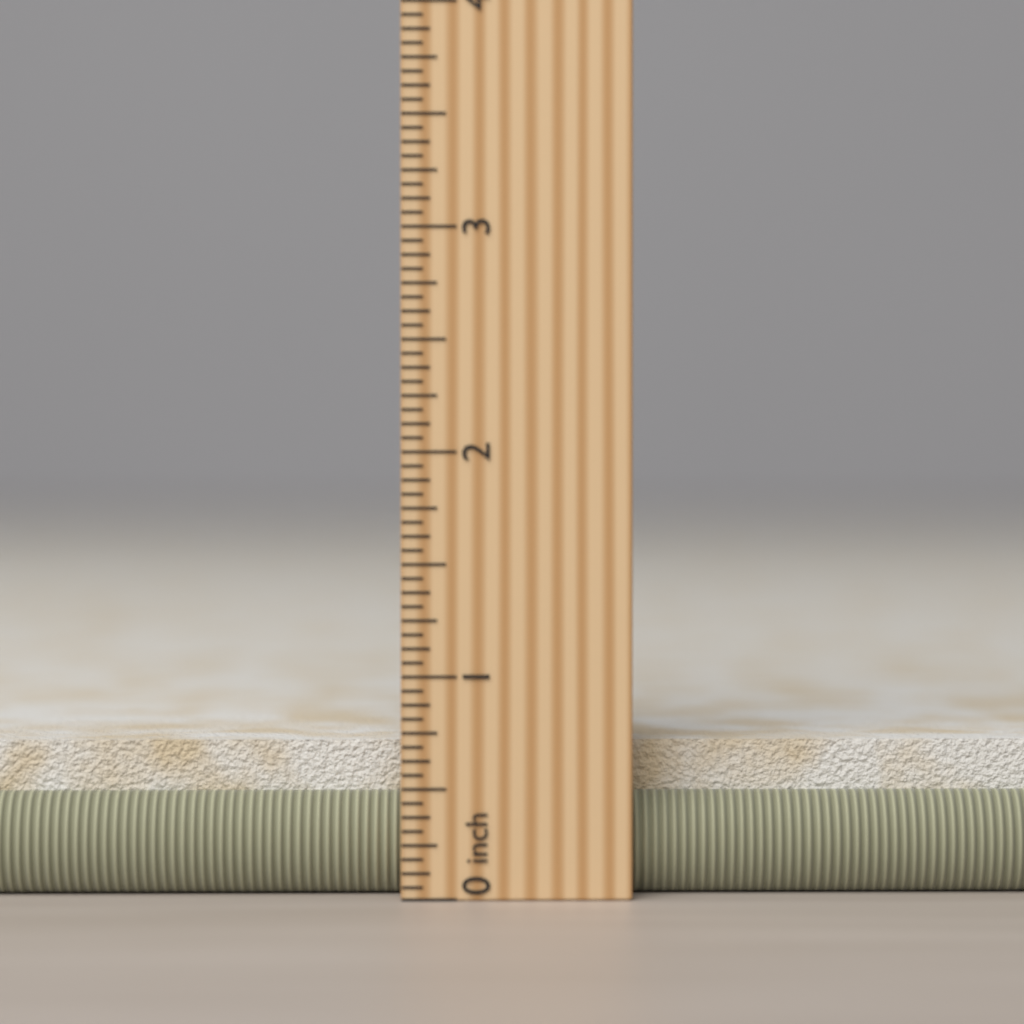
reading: 0.7500 in
